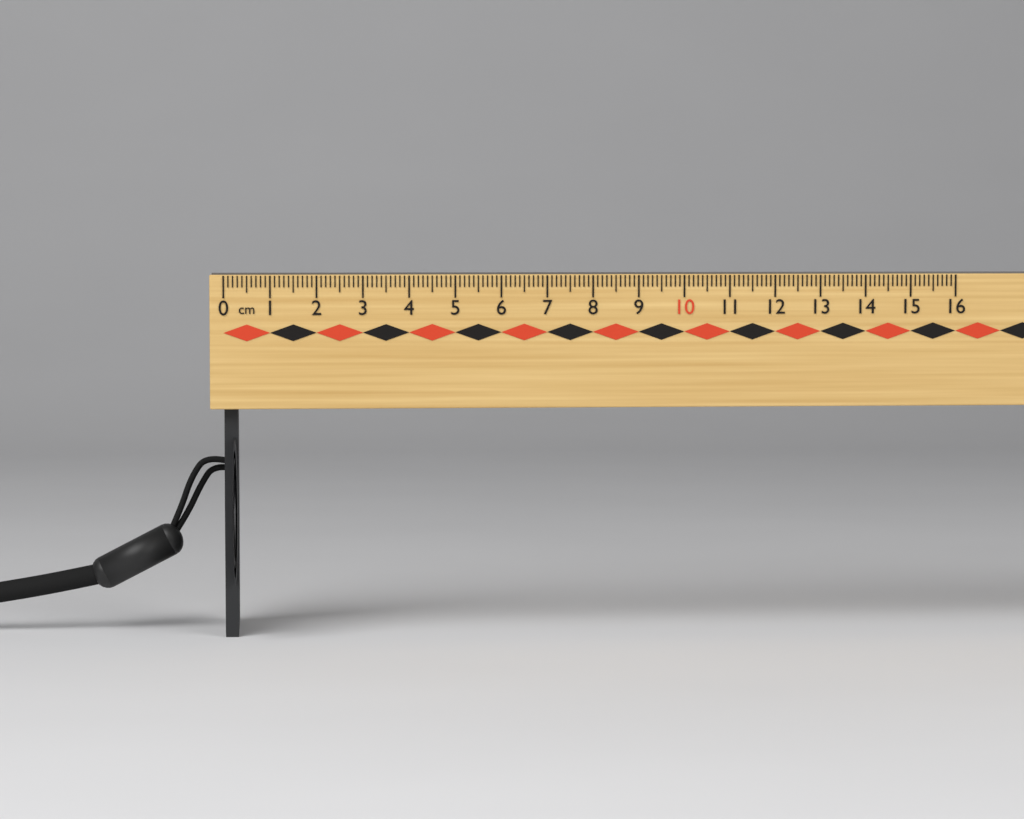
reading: 0.3 cm
